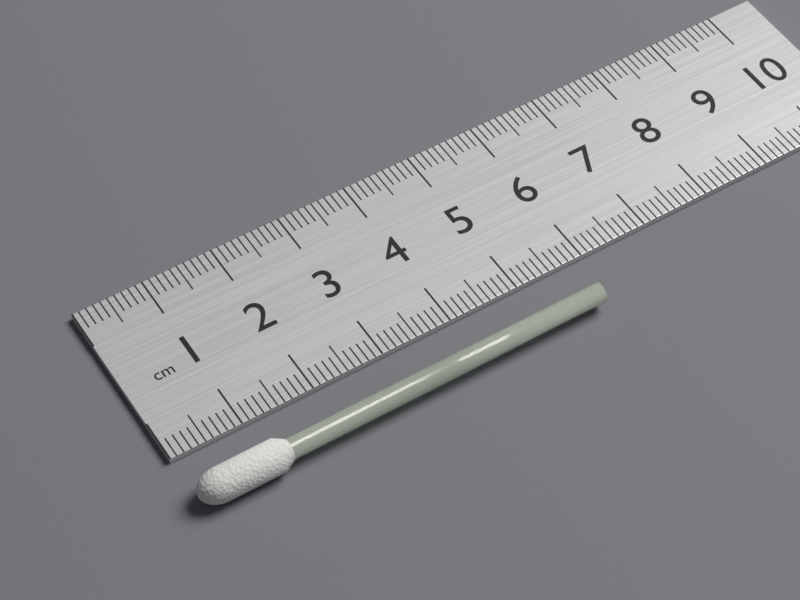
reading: 5.8 cm
